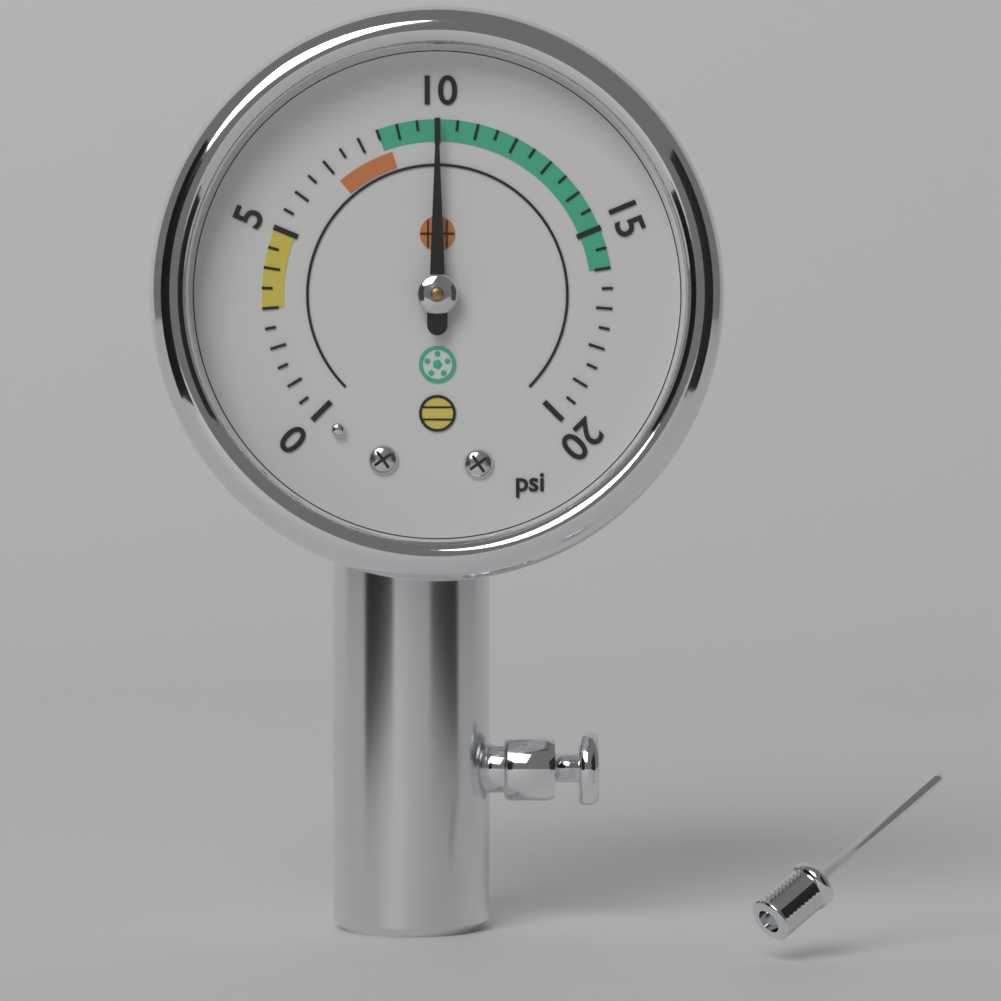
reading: 10.0 psi
